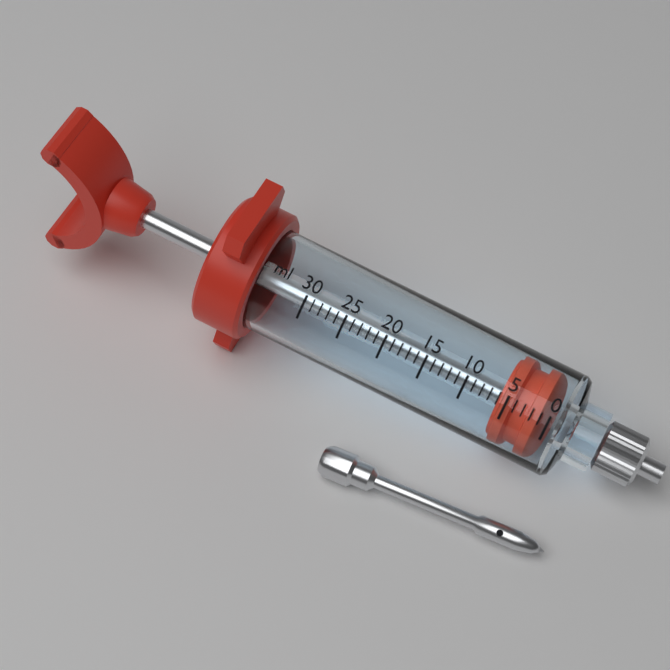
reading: 1 ml
